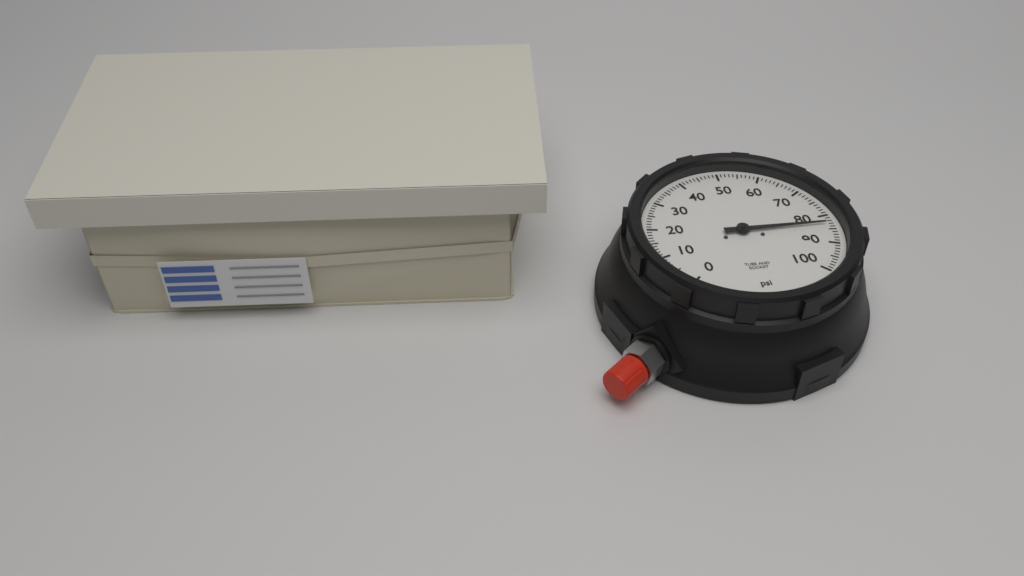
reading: 83 psi
